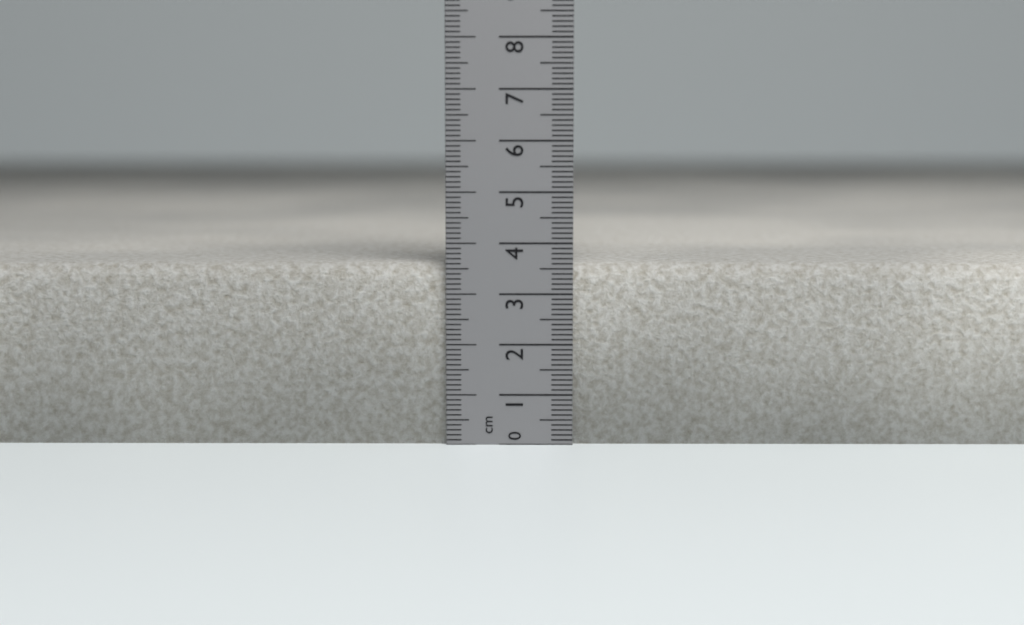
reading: 3.6 cm
